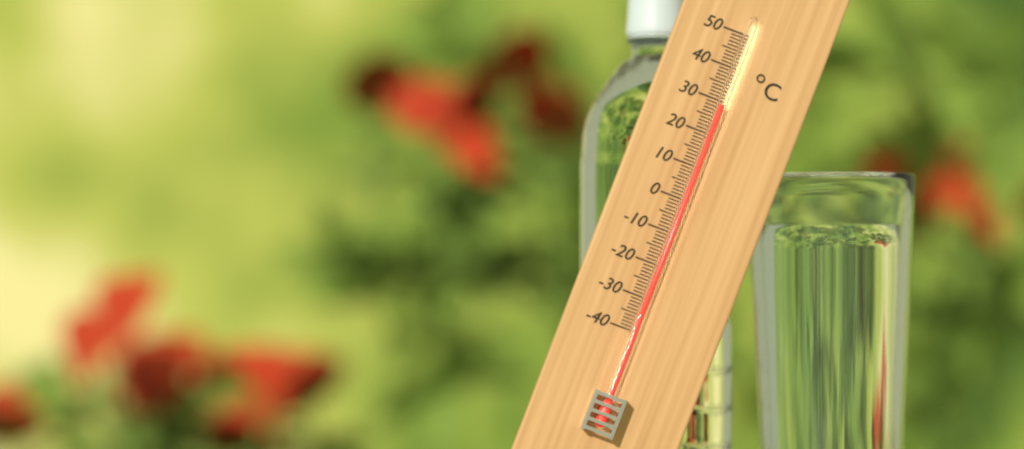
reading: 29 °C
